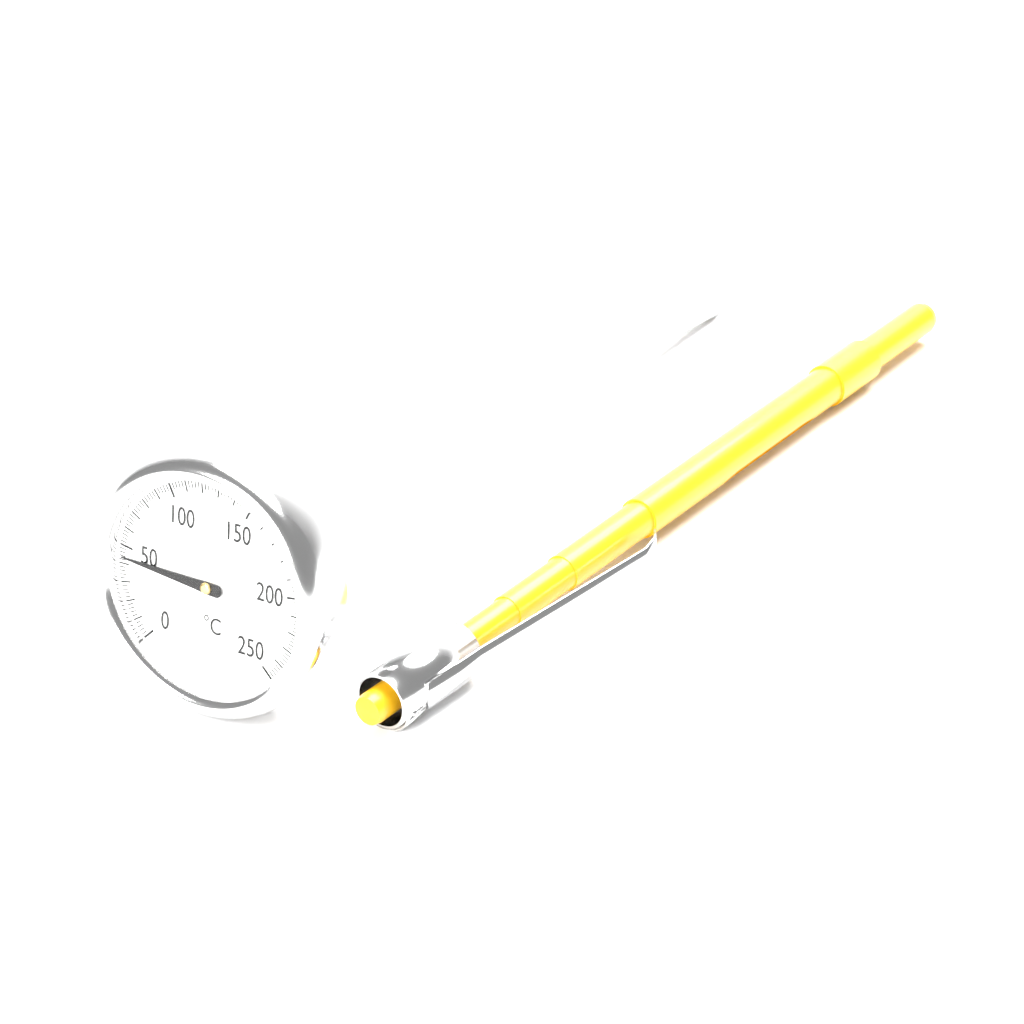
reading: 44 °C
